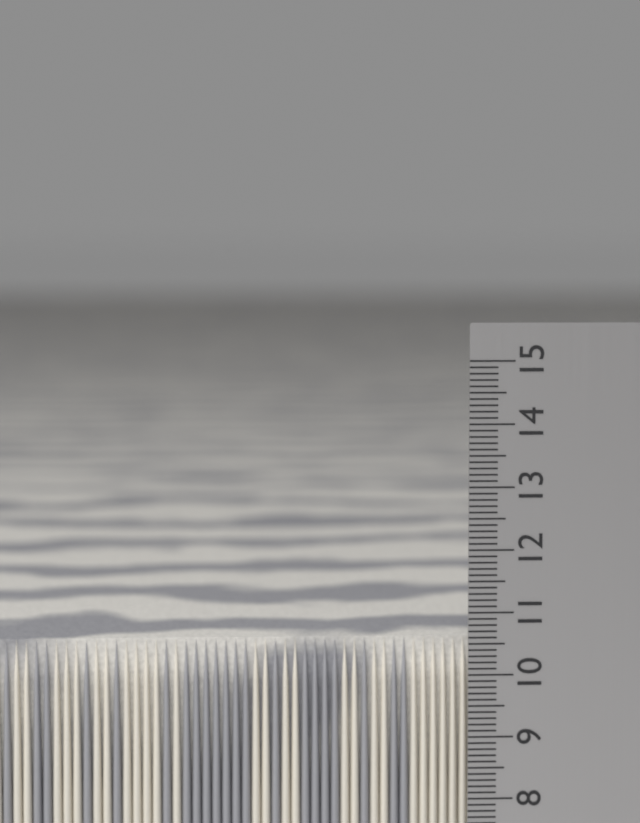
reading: 10.5 cm
